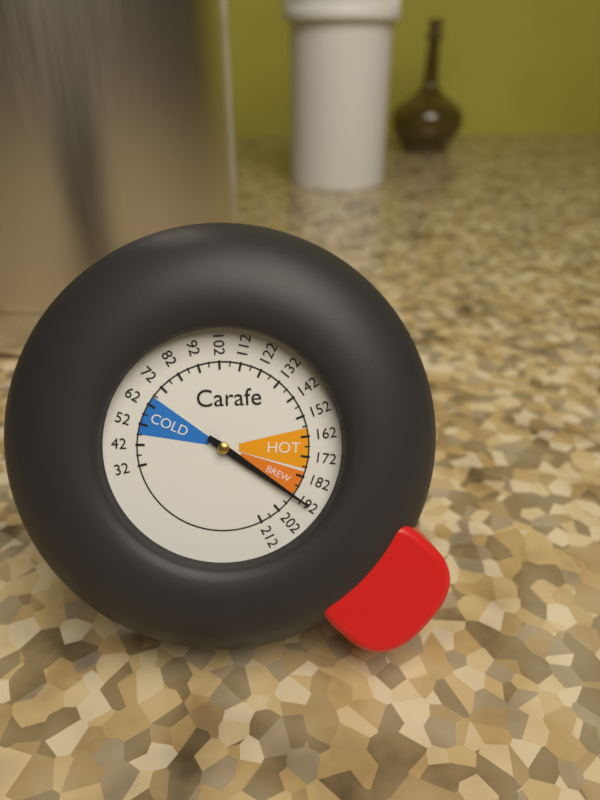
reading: 192 (no unit)
